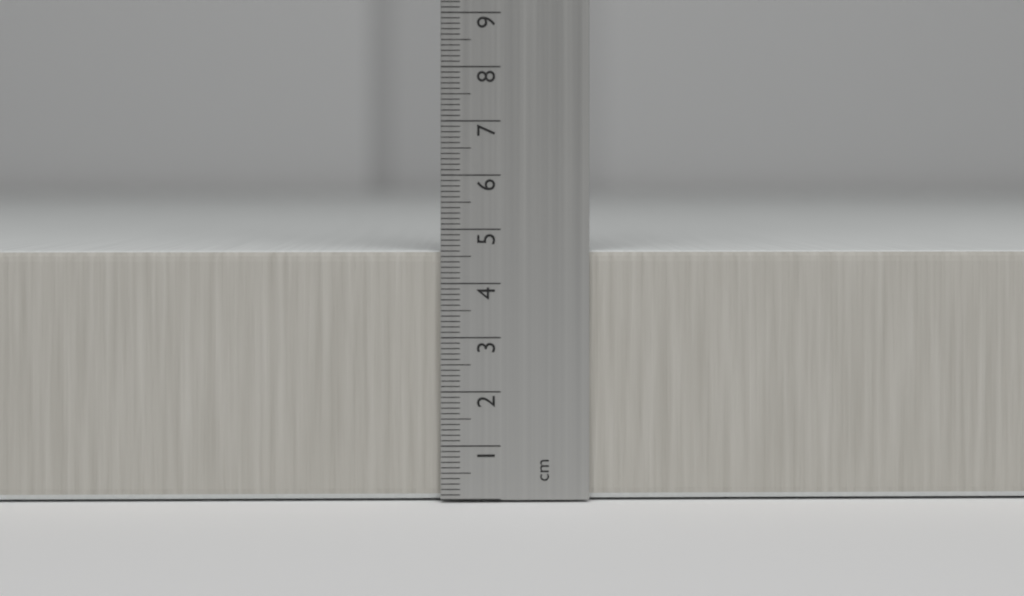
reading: 4.6 cm
